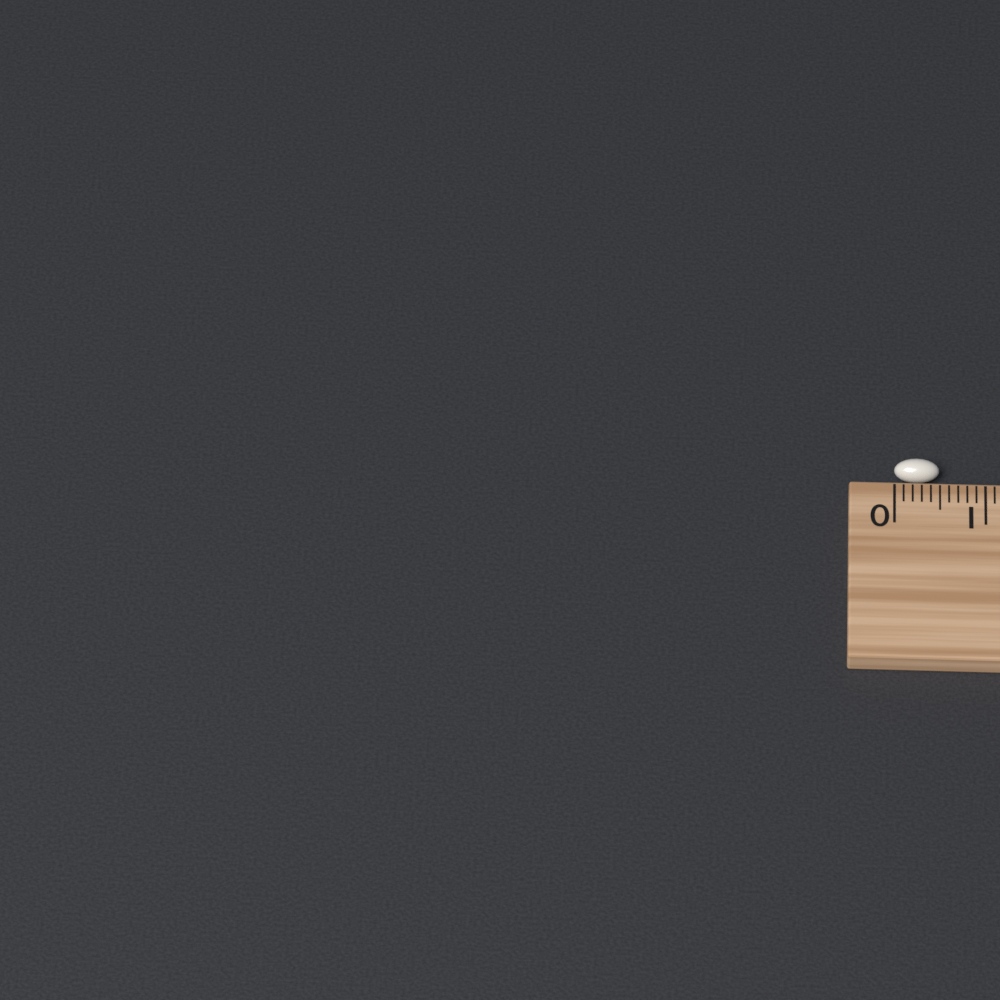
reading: 0.5 cm
